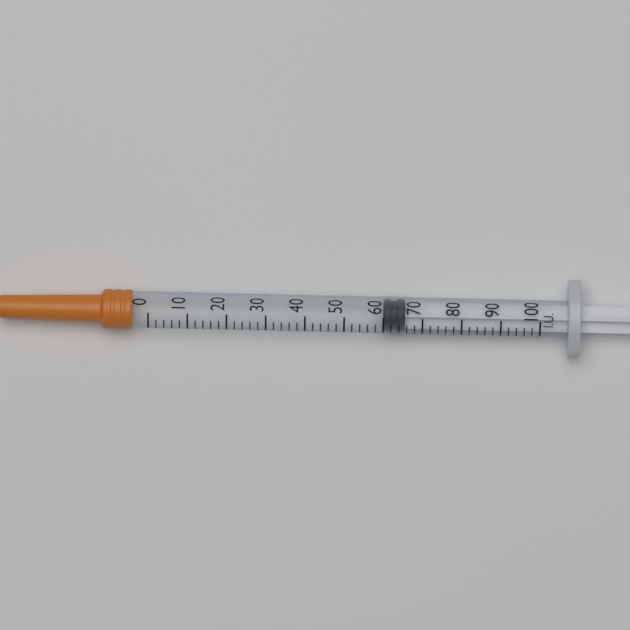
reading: 60 IU
